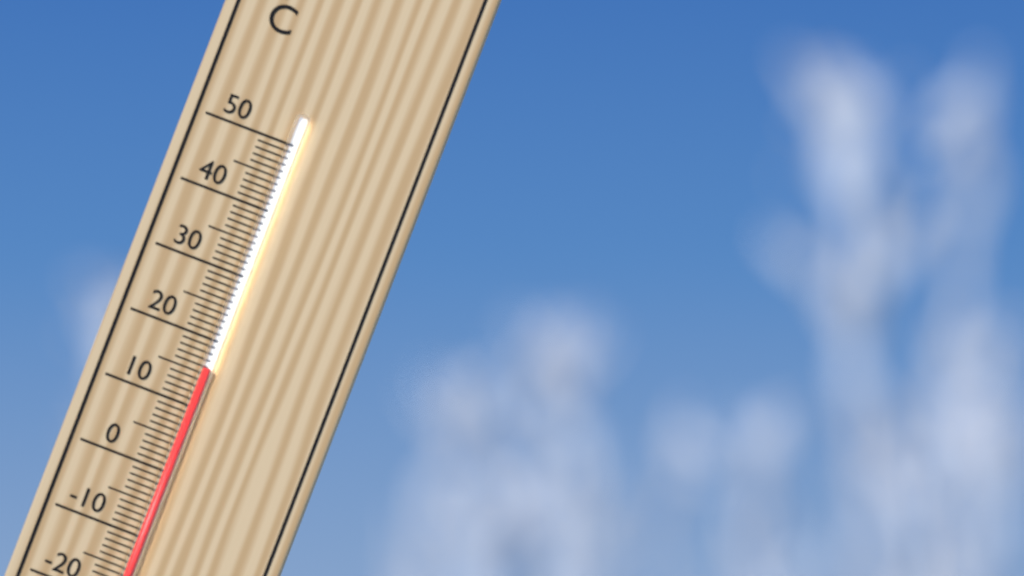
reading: 16 °C
